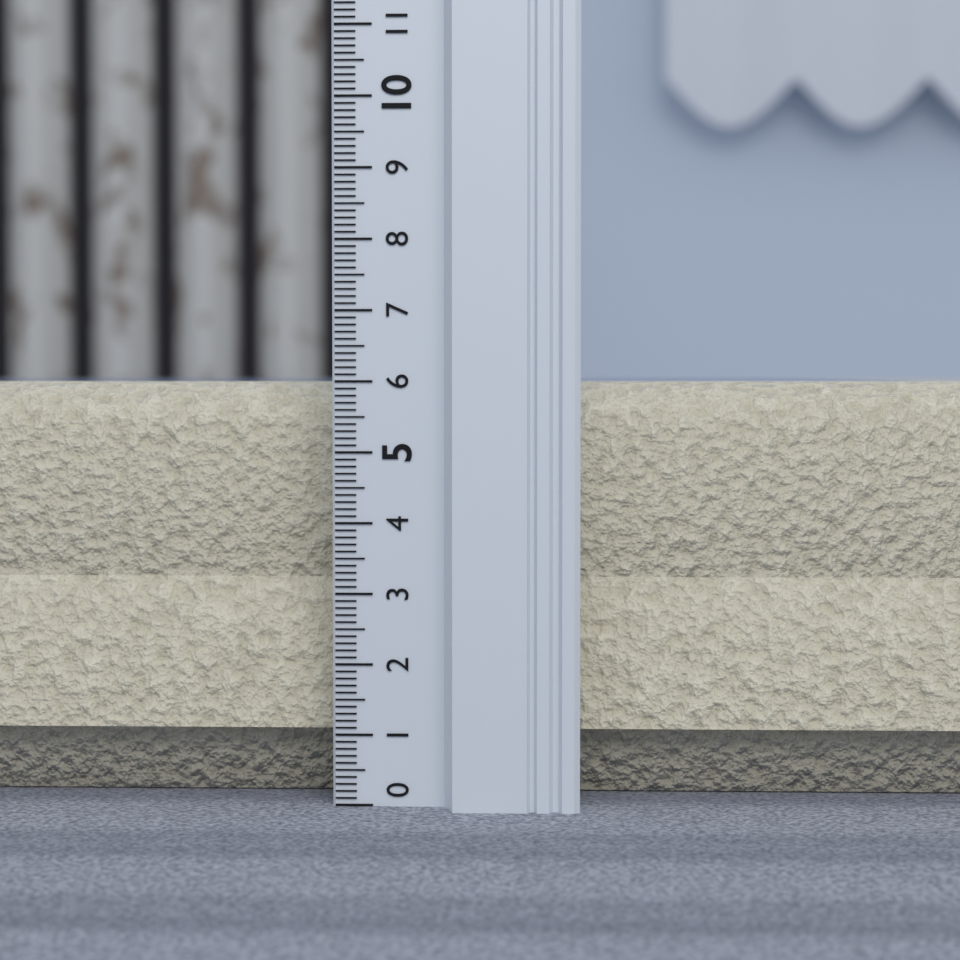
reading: 6.0 (no unit)
